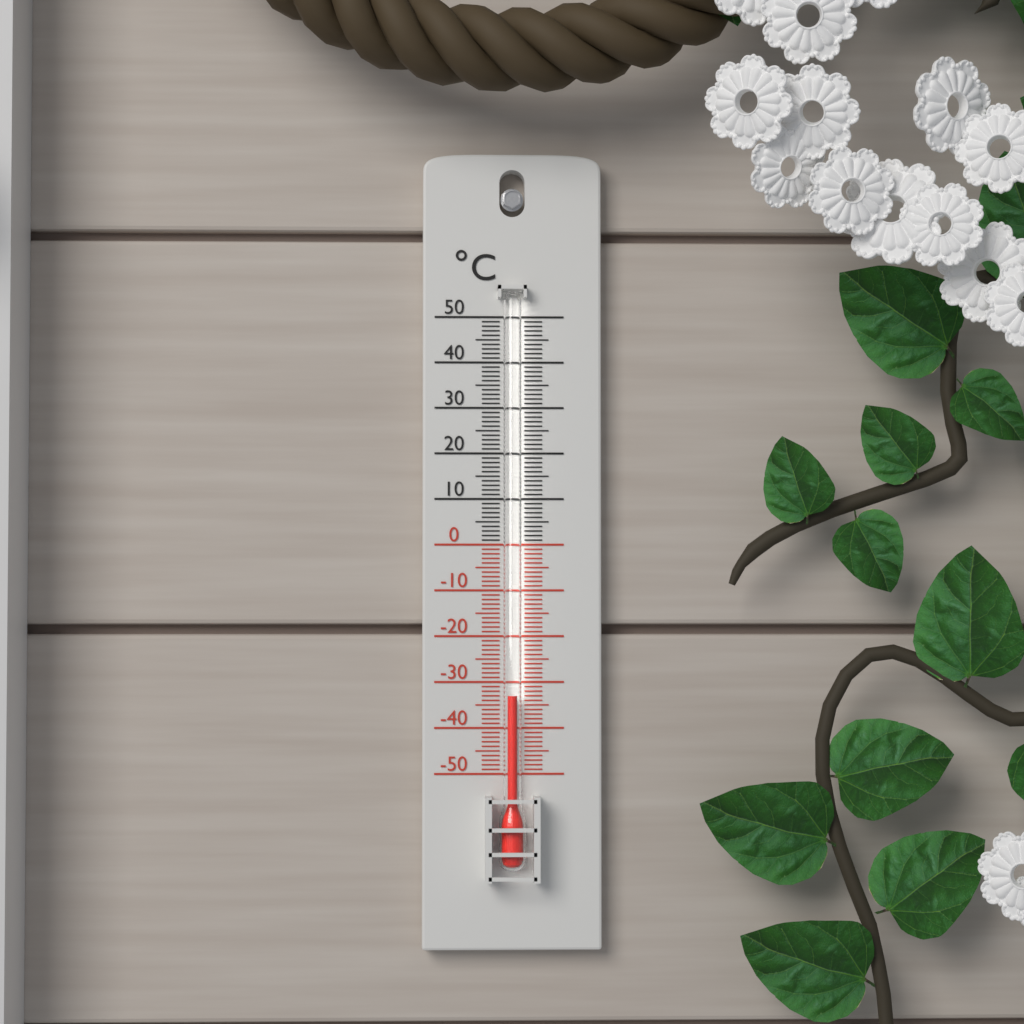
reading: -33 °C
